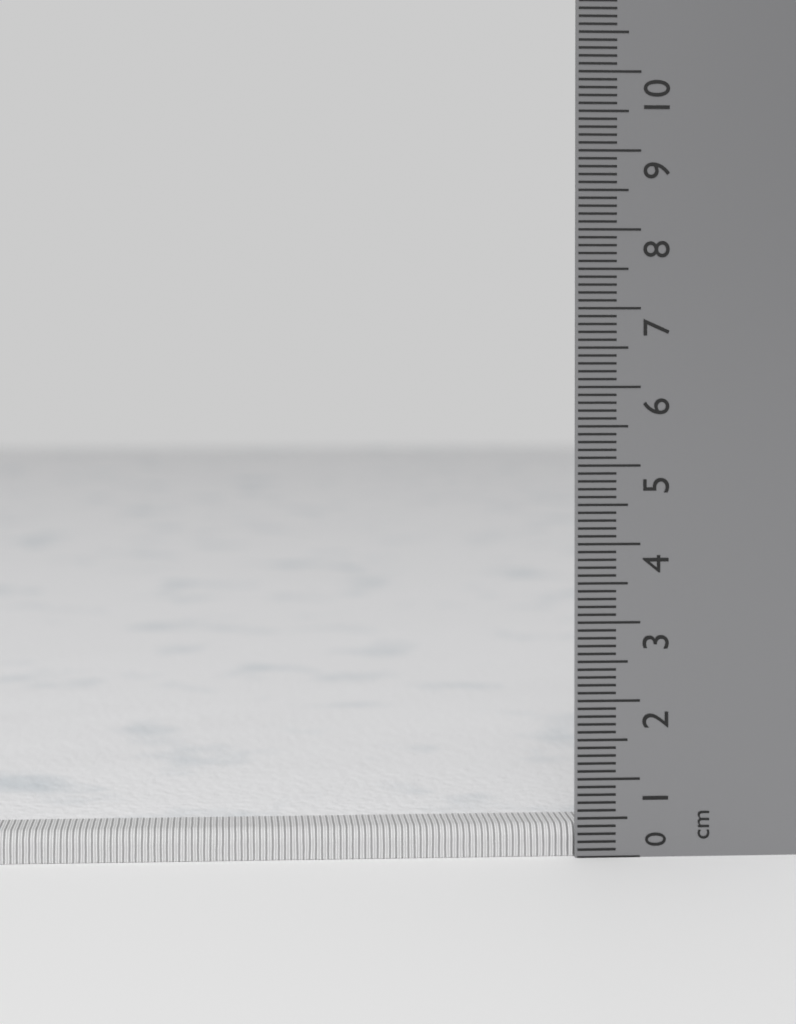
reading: 0.4 cm
